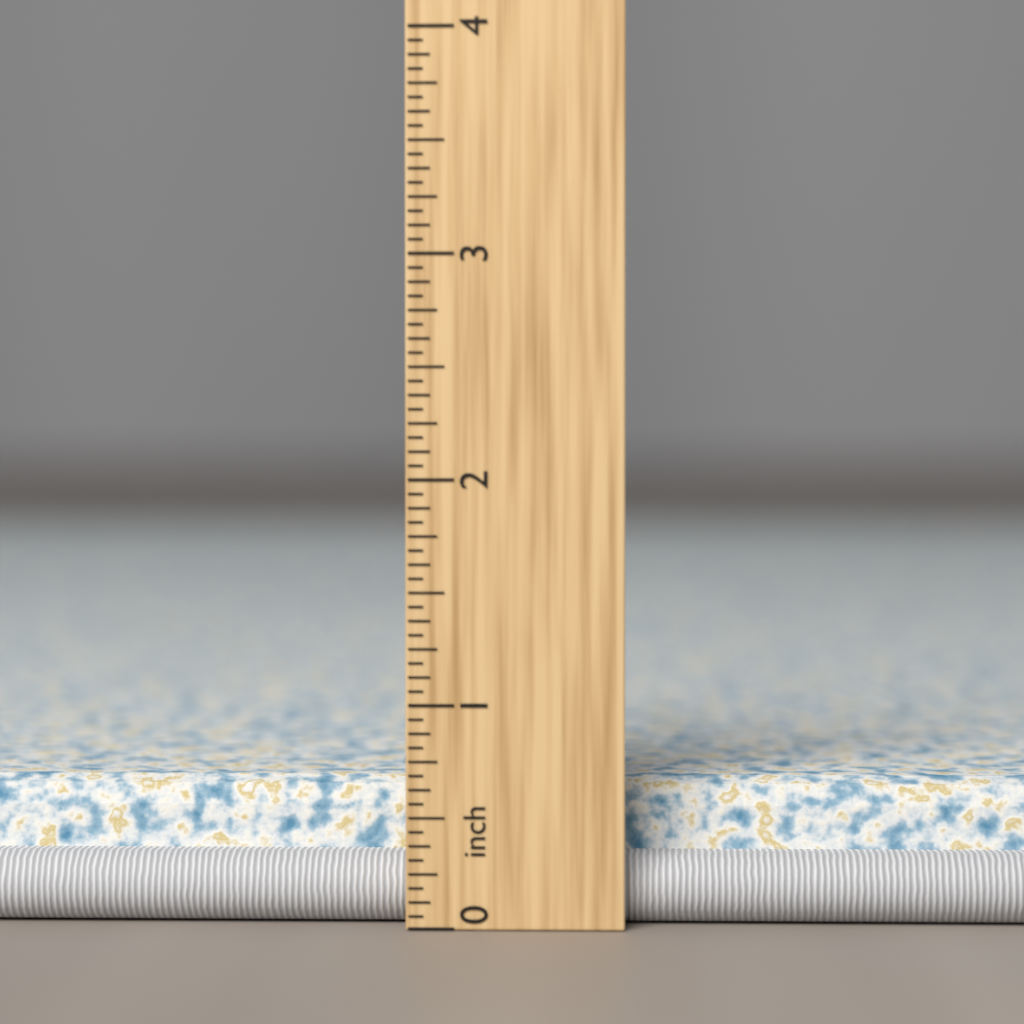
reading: 0.6250 inch
